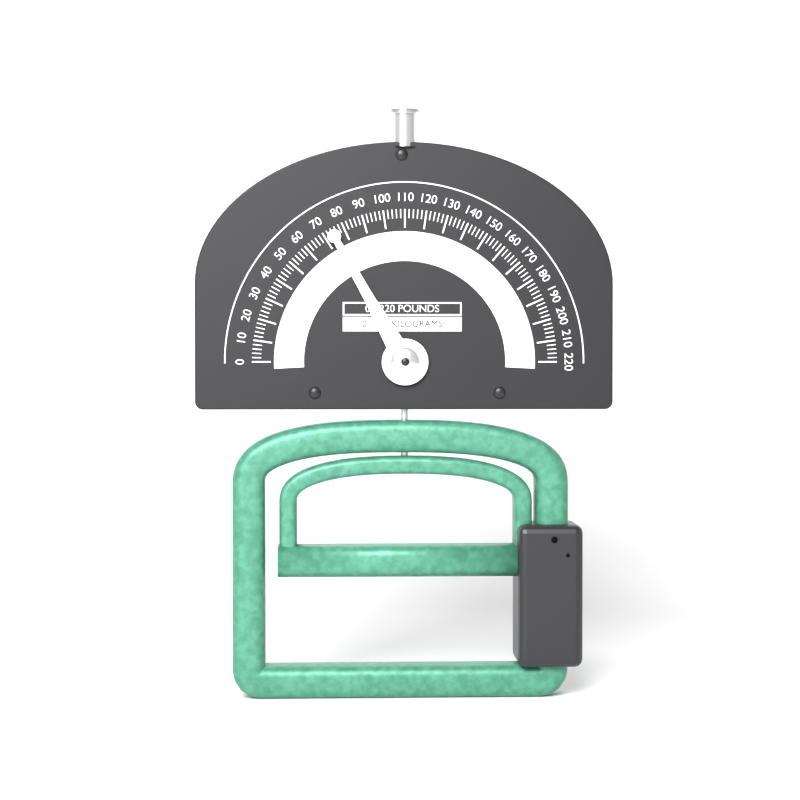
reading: 74 lb
